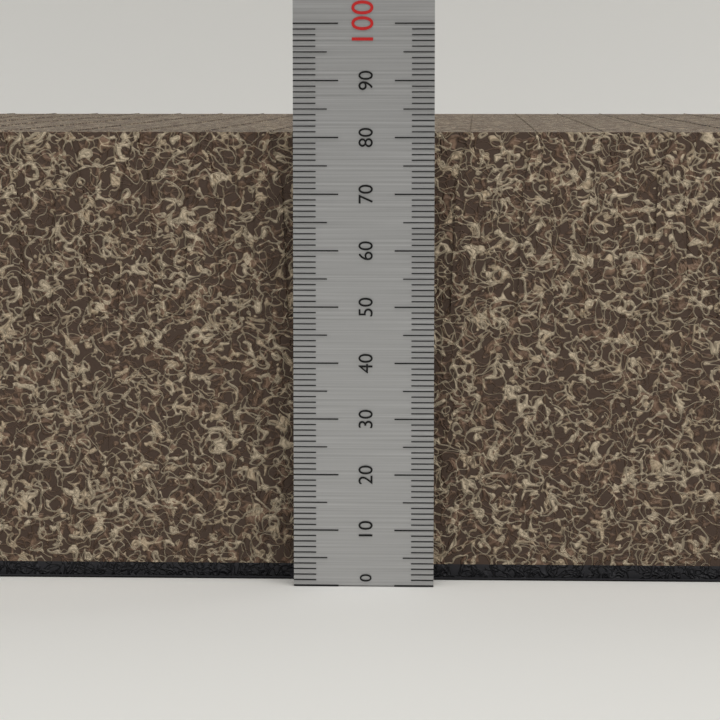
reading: 81 (no unit)
